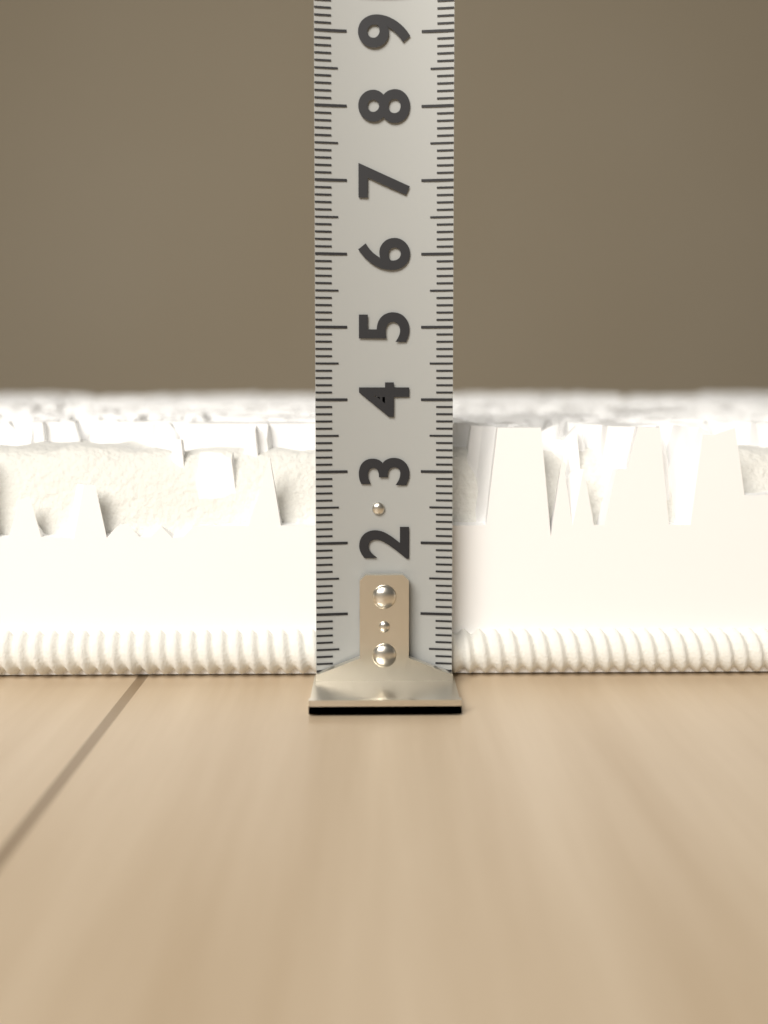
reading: 3.6 (no unit)
